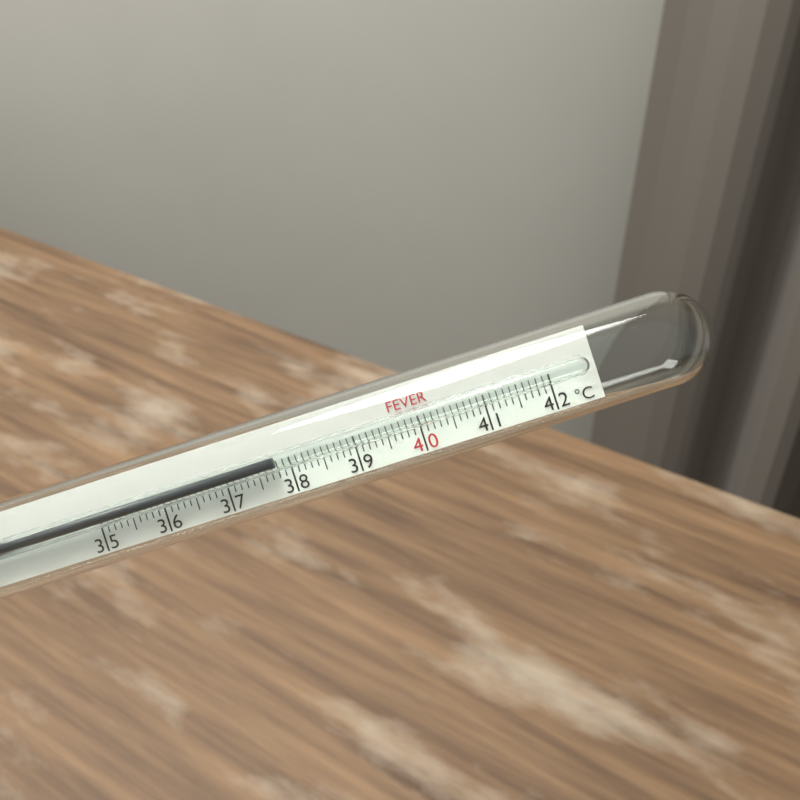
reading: 37.8 °C
